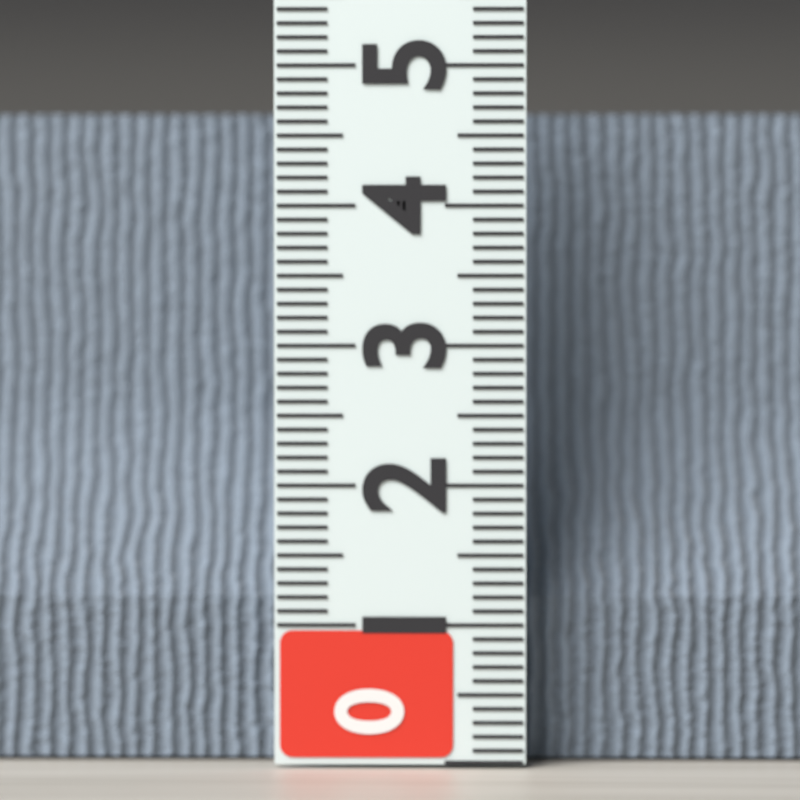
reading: 4.7 (no unit)
